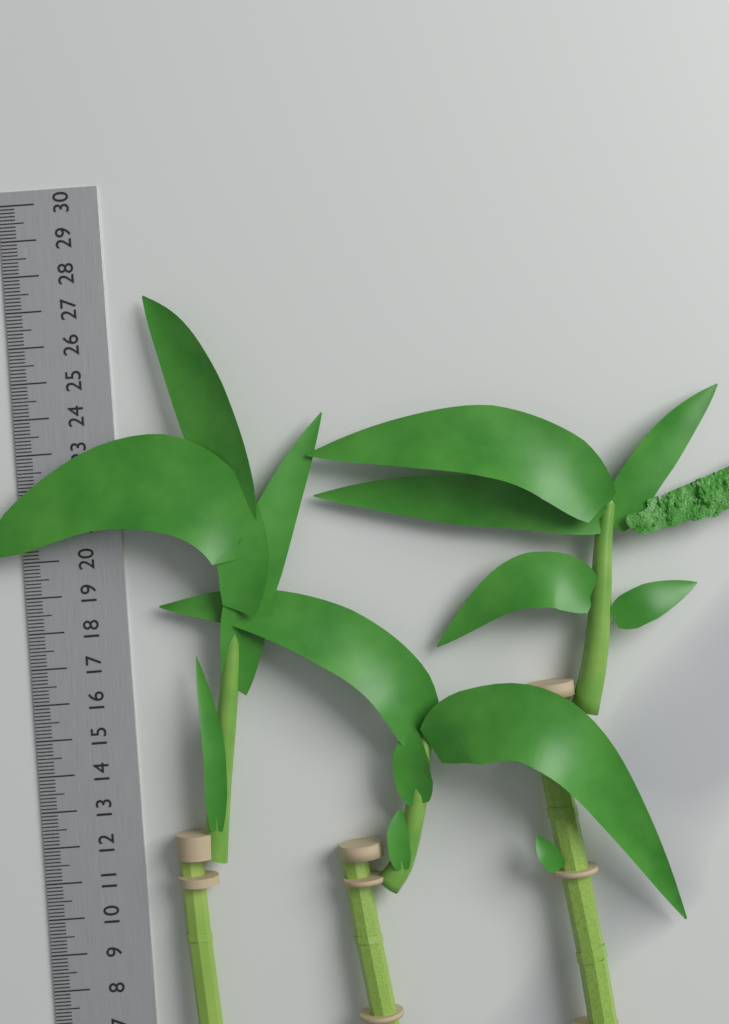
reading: 27.2 cm
